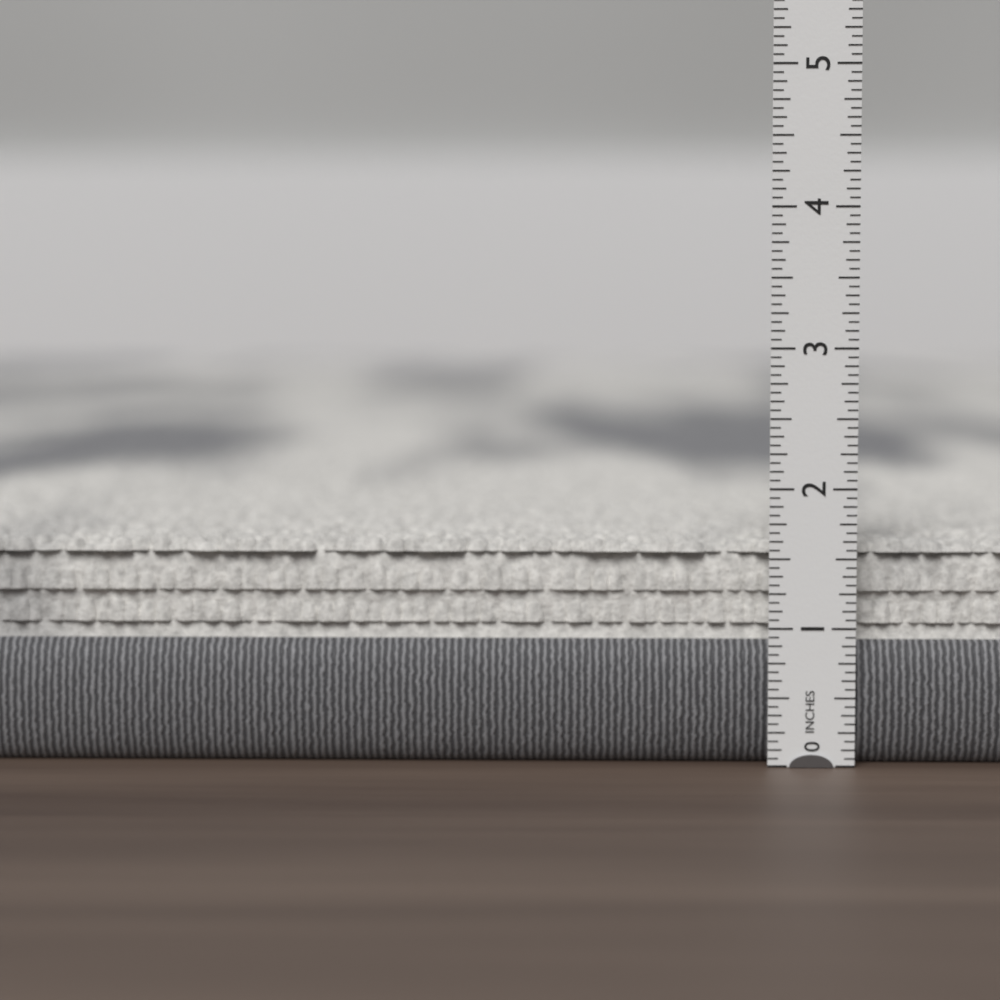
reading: 1.6250 in
